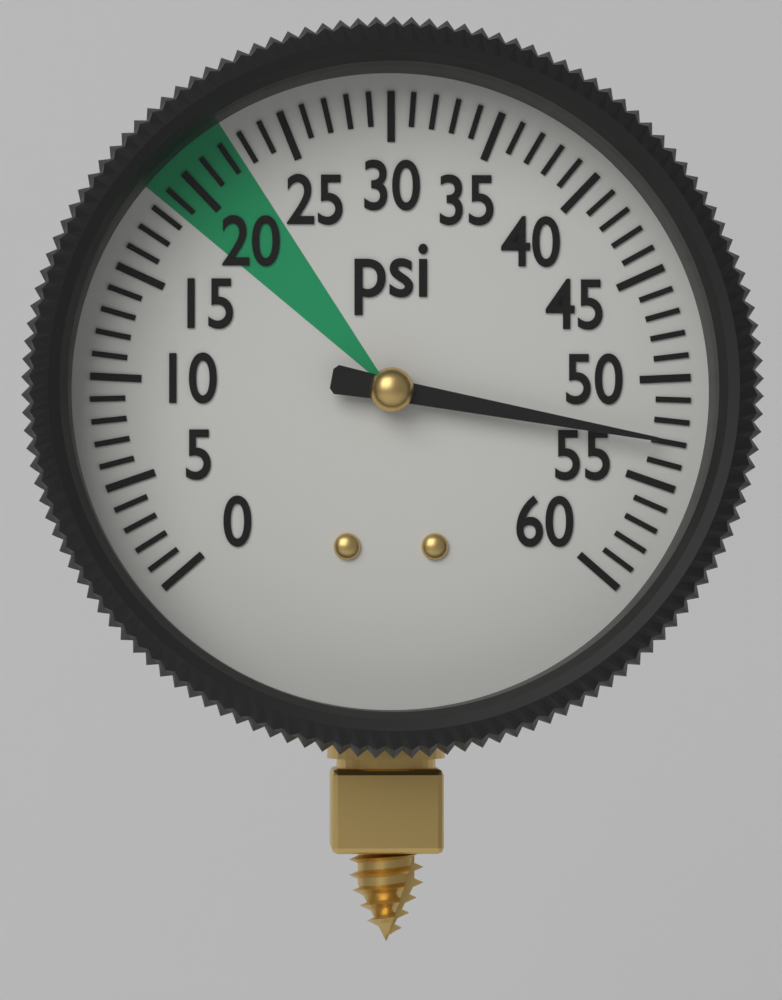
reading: 53 psi
